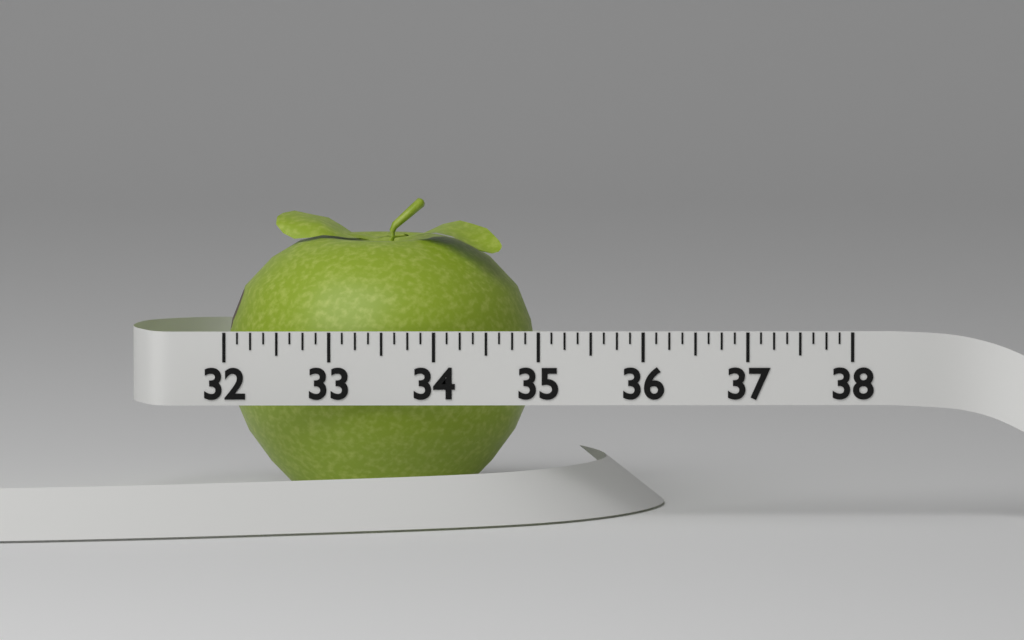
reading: 35.000 (no unit)
